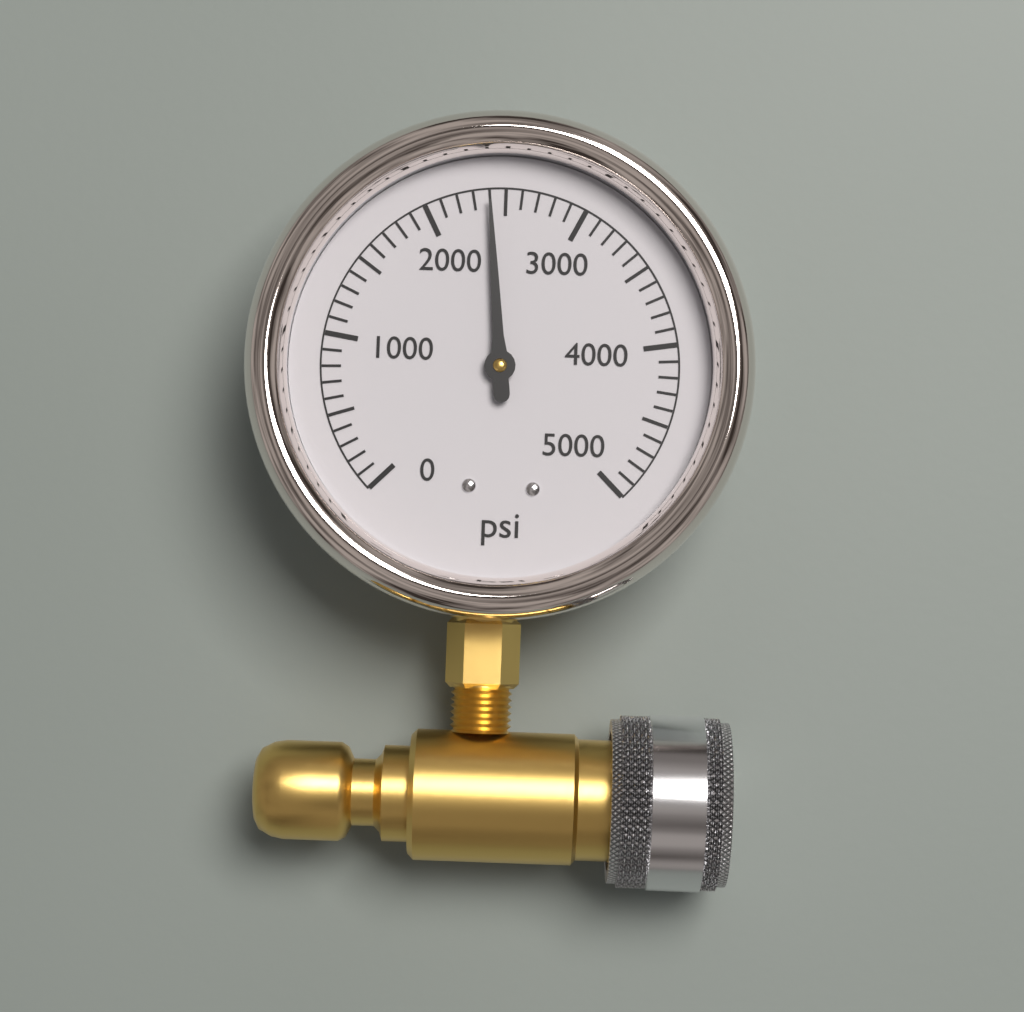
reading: 2400 psi
